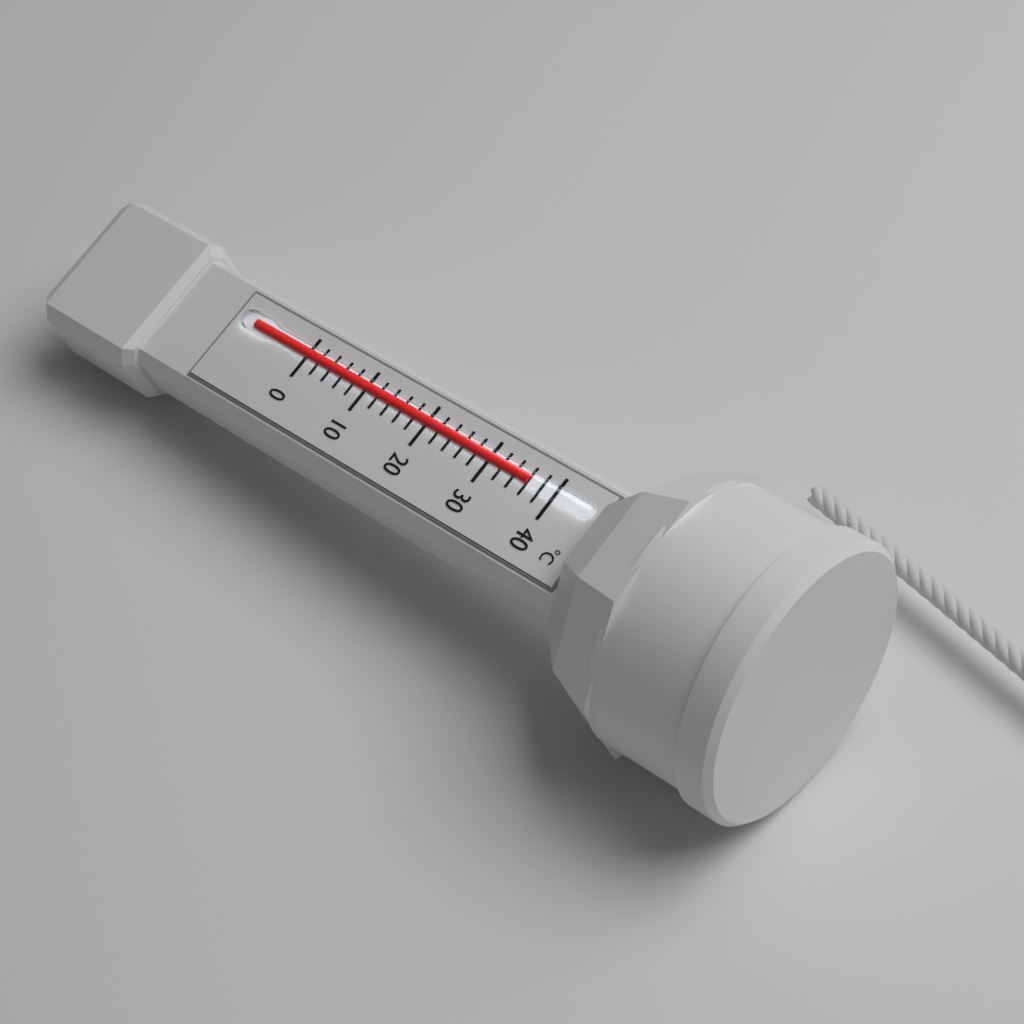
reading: 36 °C
